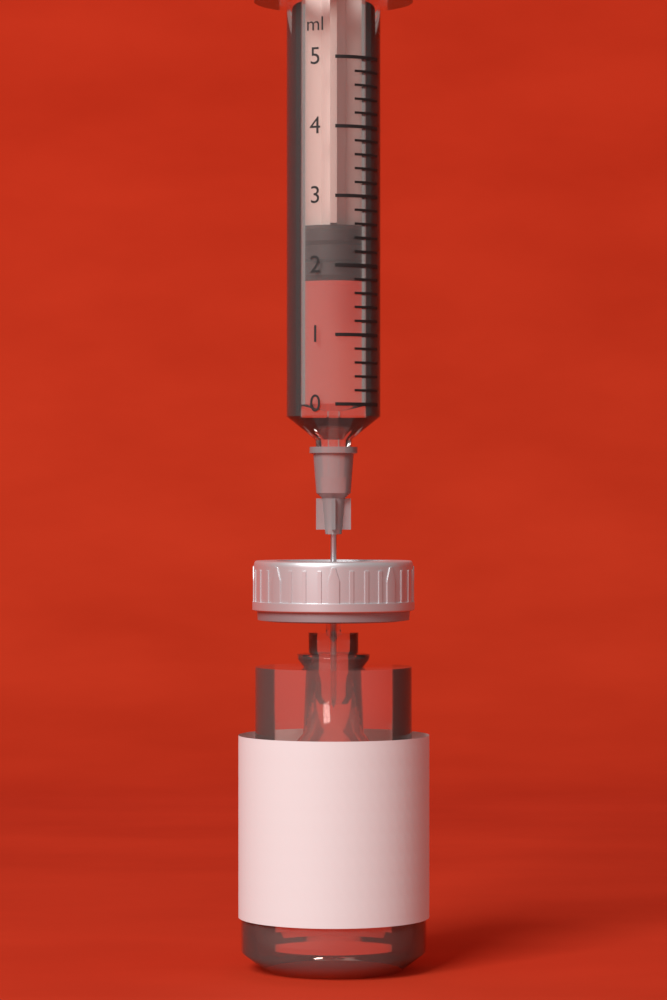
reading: 1.8 ml
